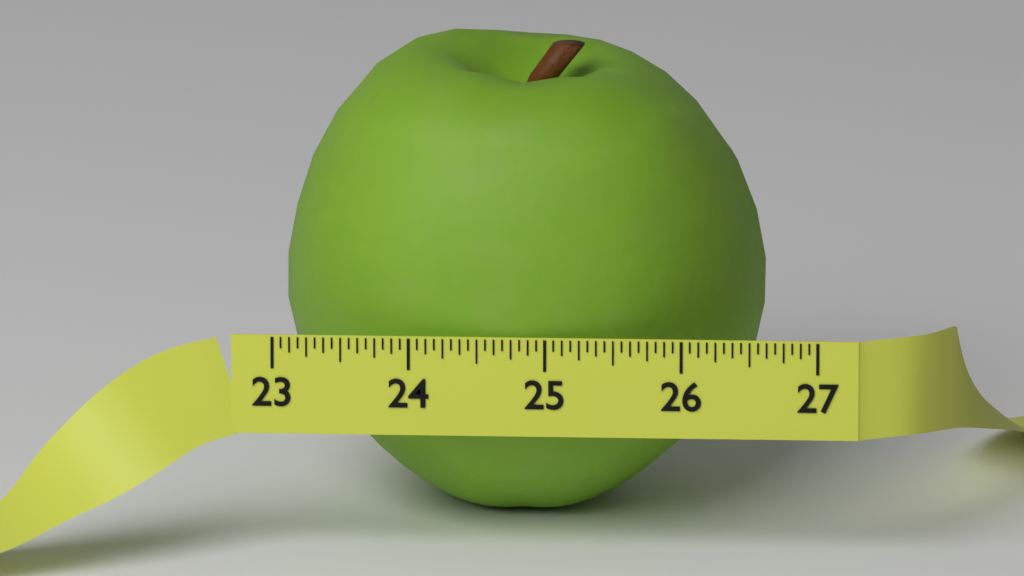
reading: 26.5625 (no unit)
